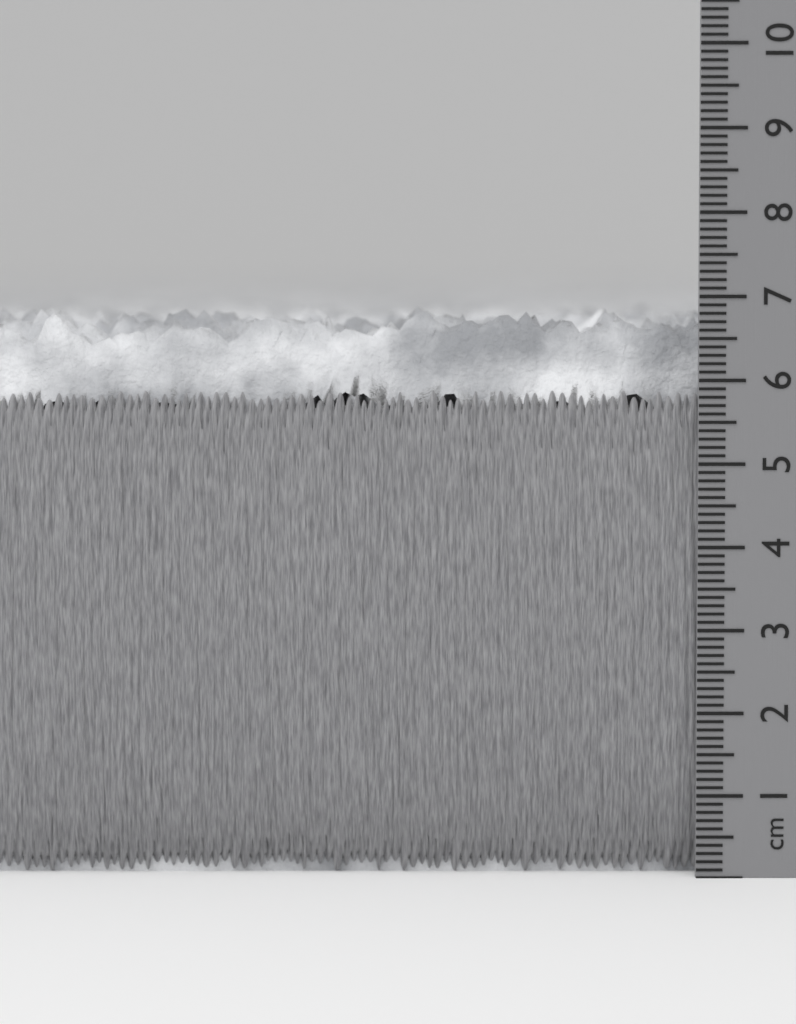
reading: 6.9 cm
